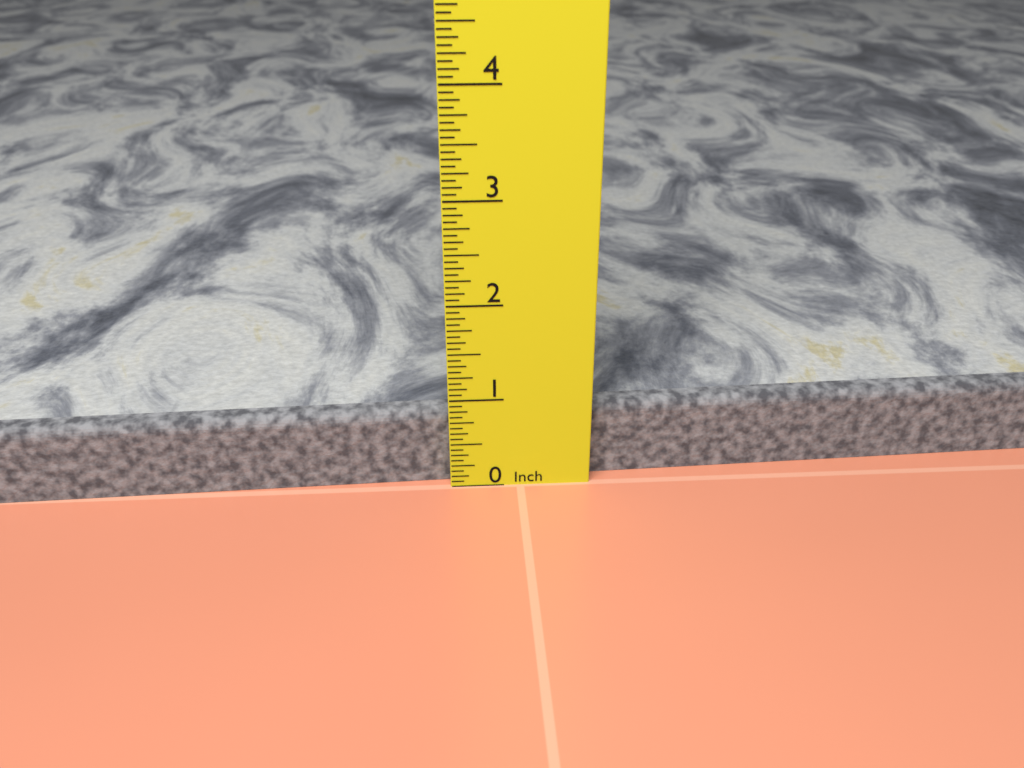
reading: 0.8125 in
